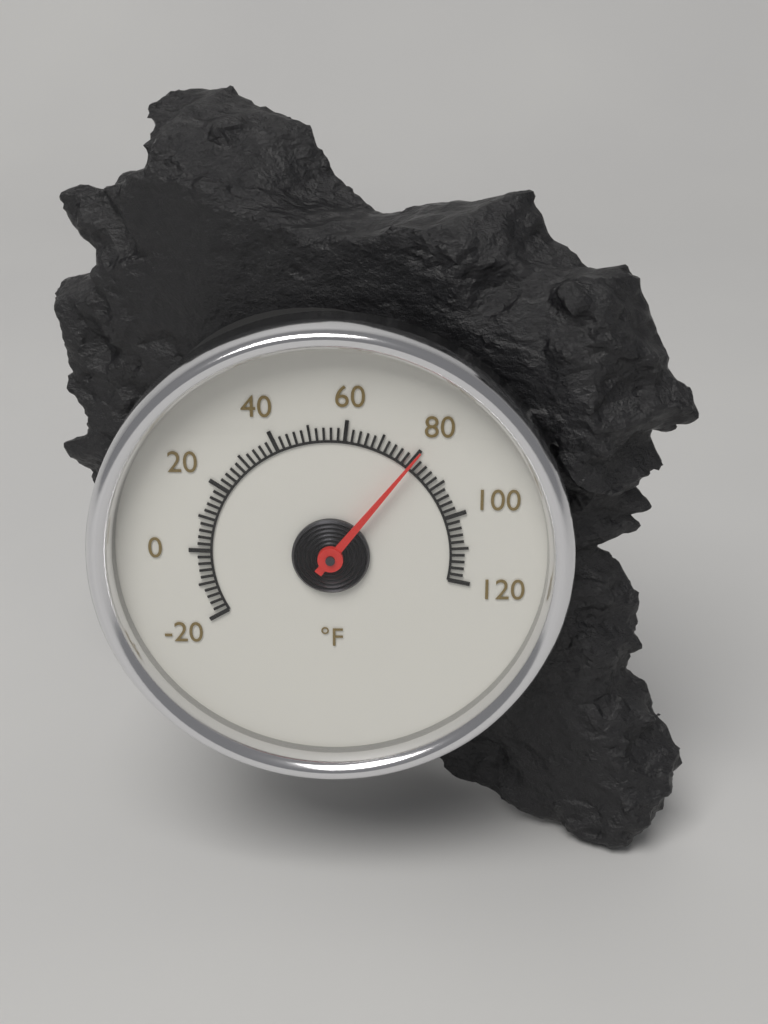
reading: 80 °F
